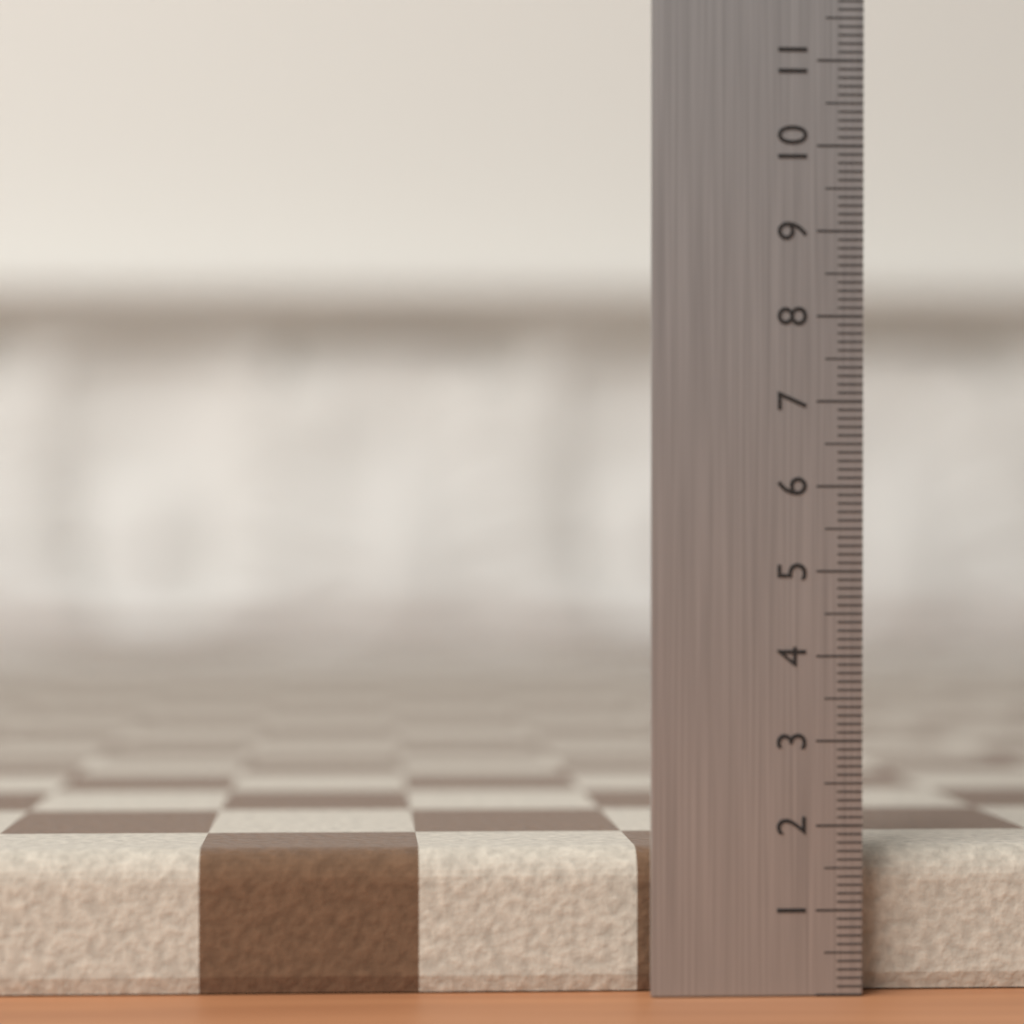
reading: 1.7 (no unit)
